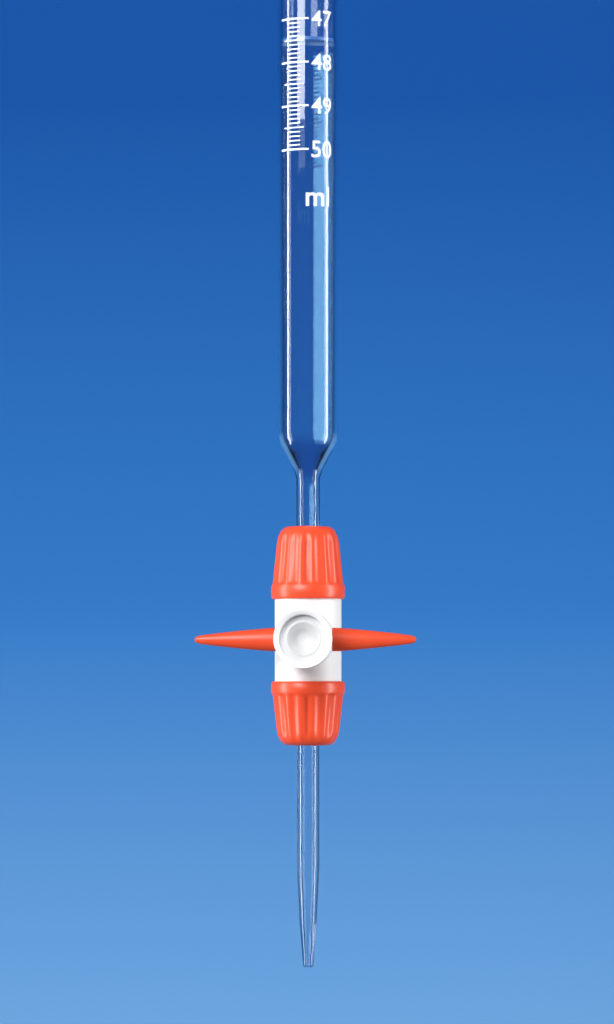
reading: 47.4 ml
